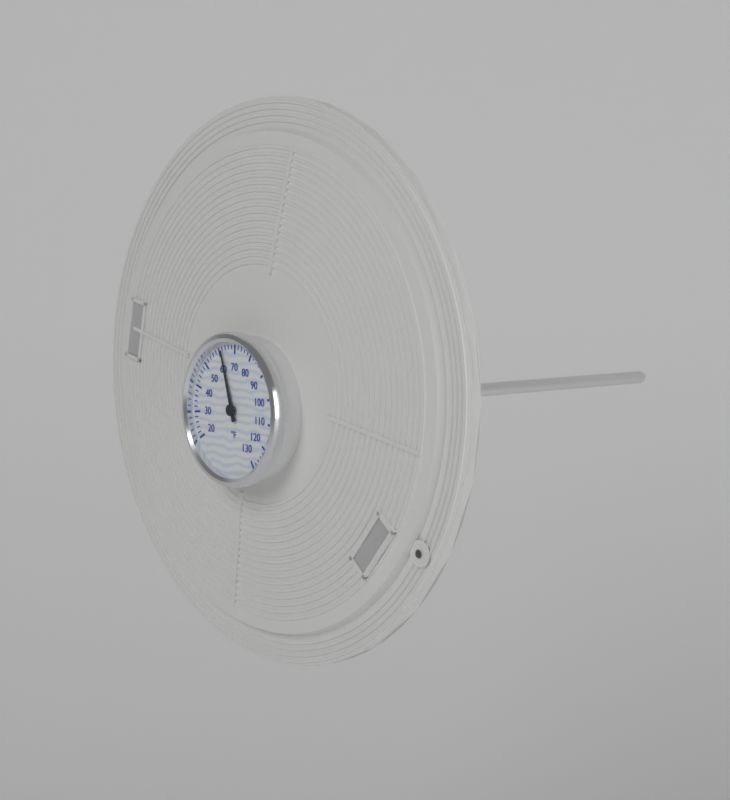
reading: 62 °F
